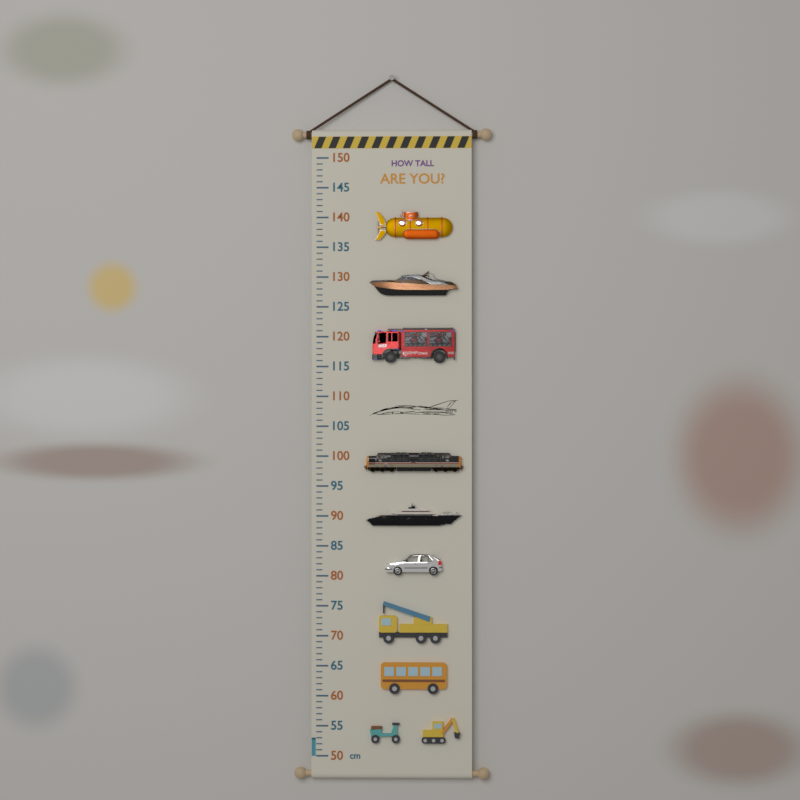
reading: 53 cm
